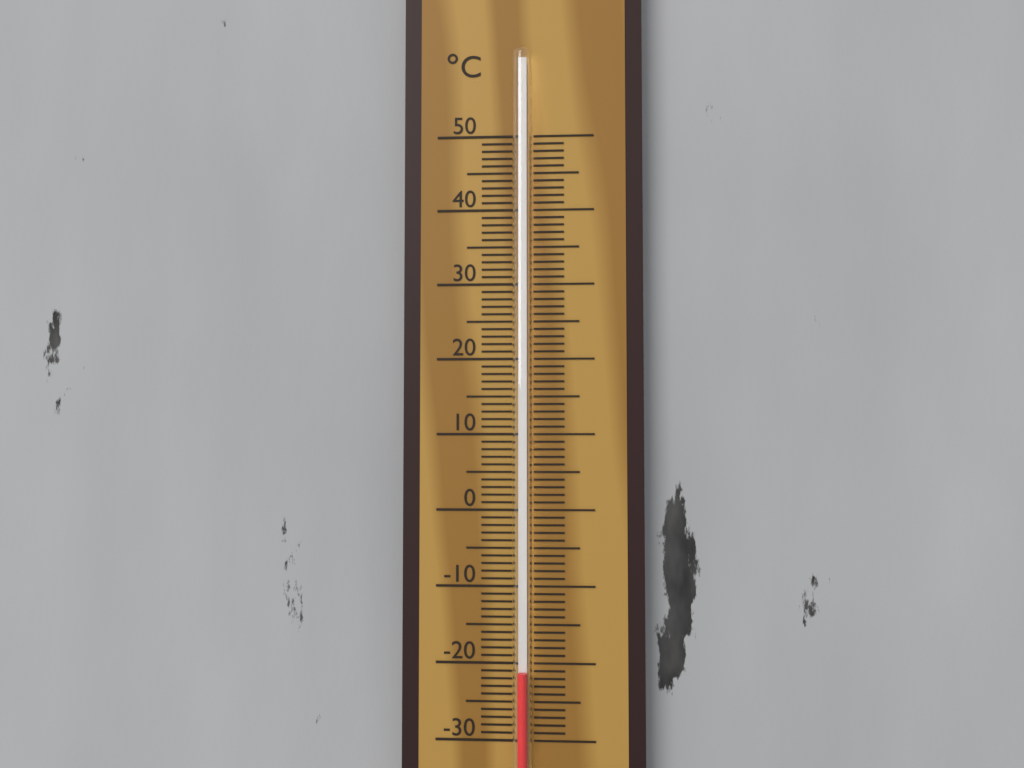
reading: -21 °C
